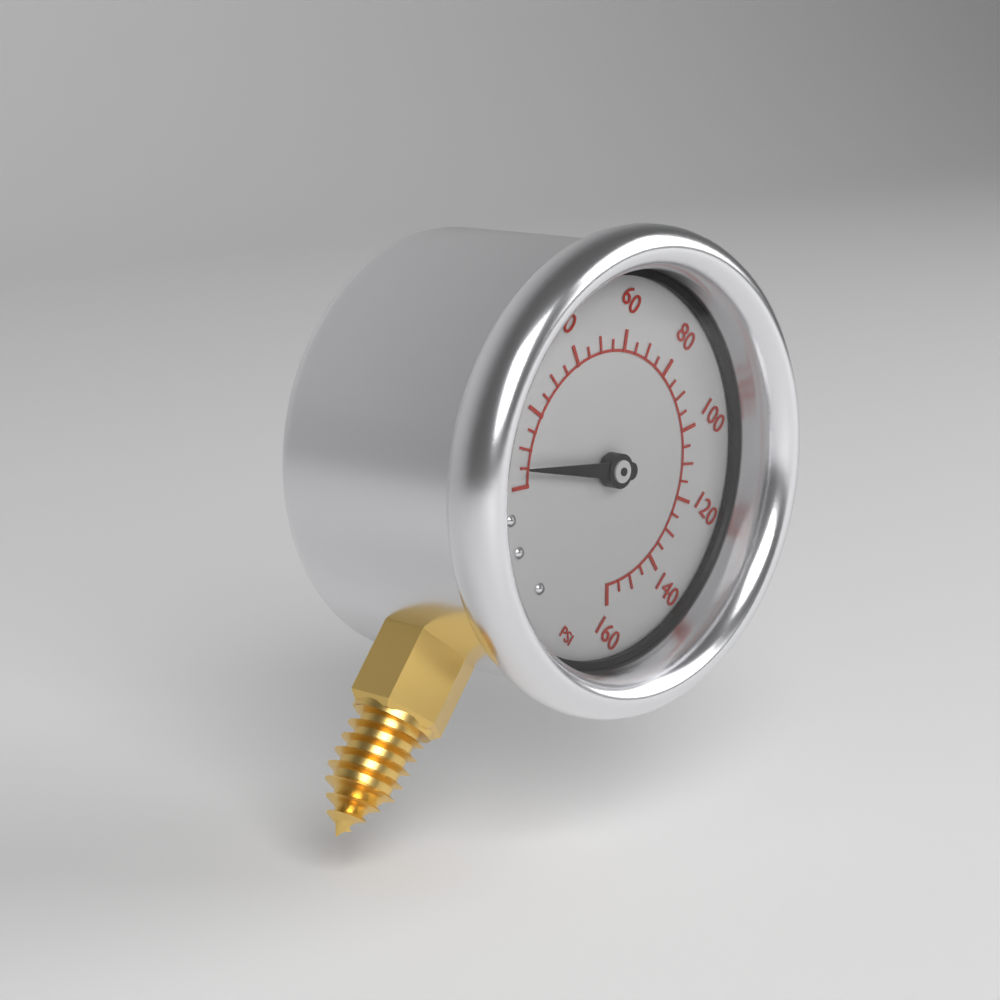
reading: 5 psi
